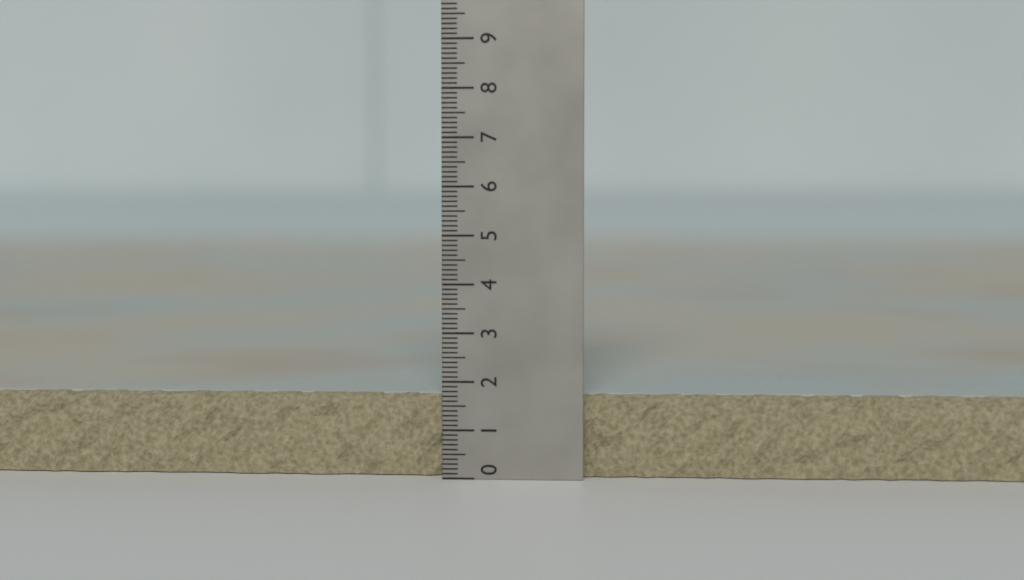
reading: 1.7 (no unit)
